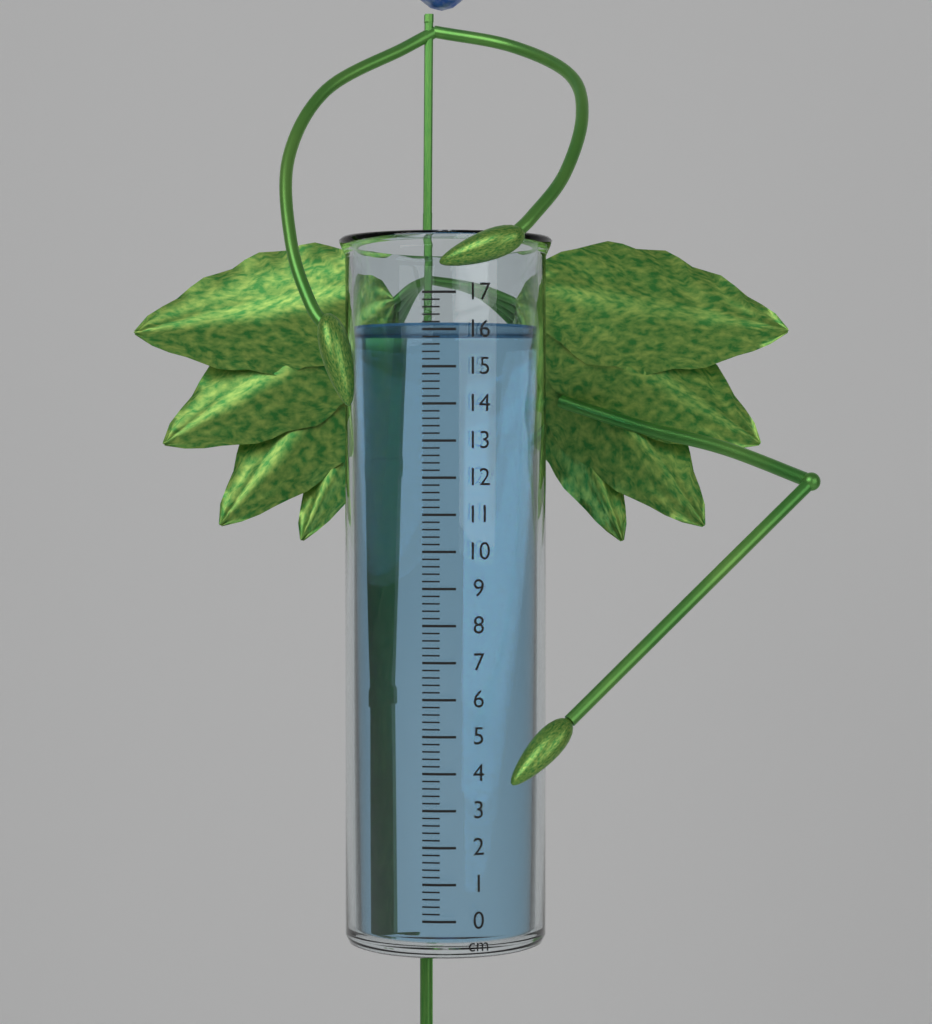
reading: 16.2 cm
